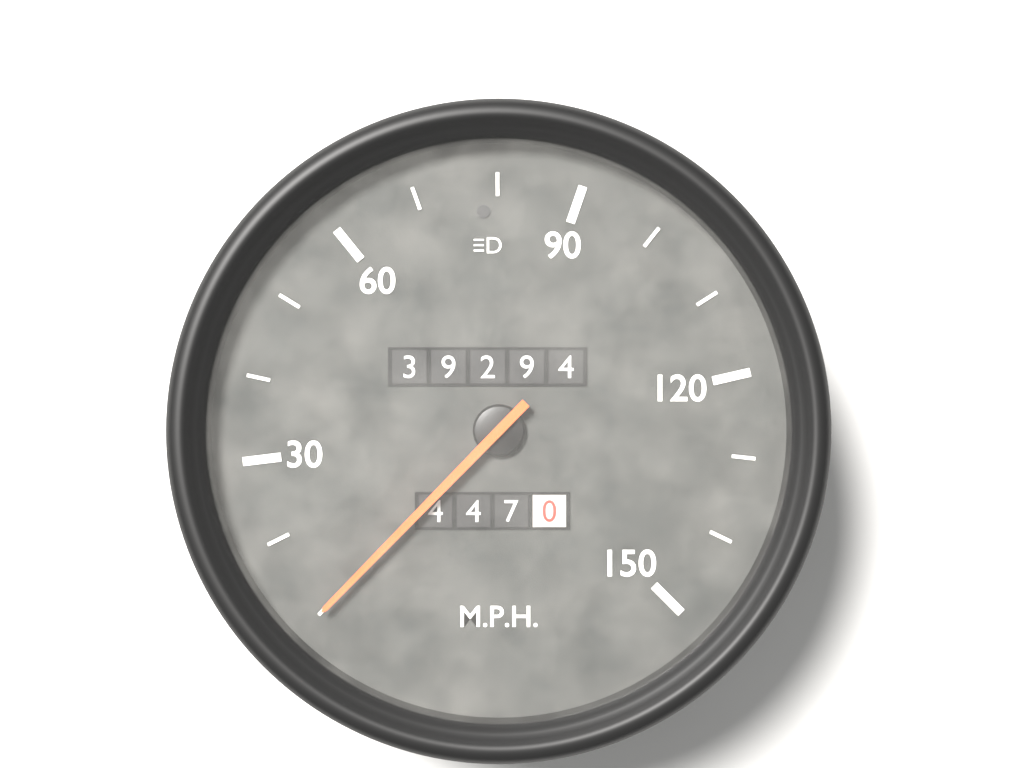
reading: 10 mph
